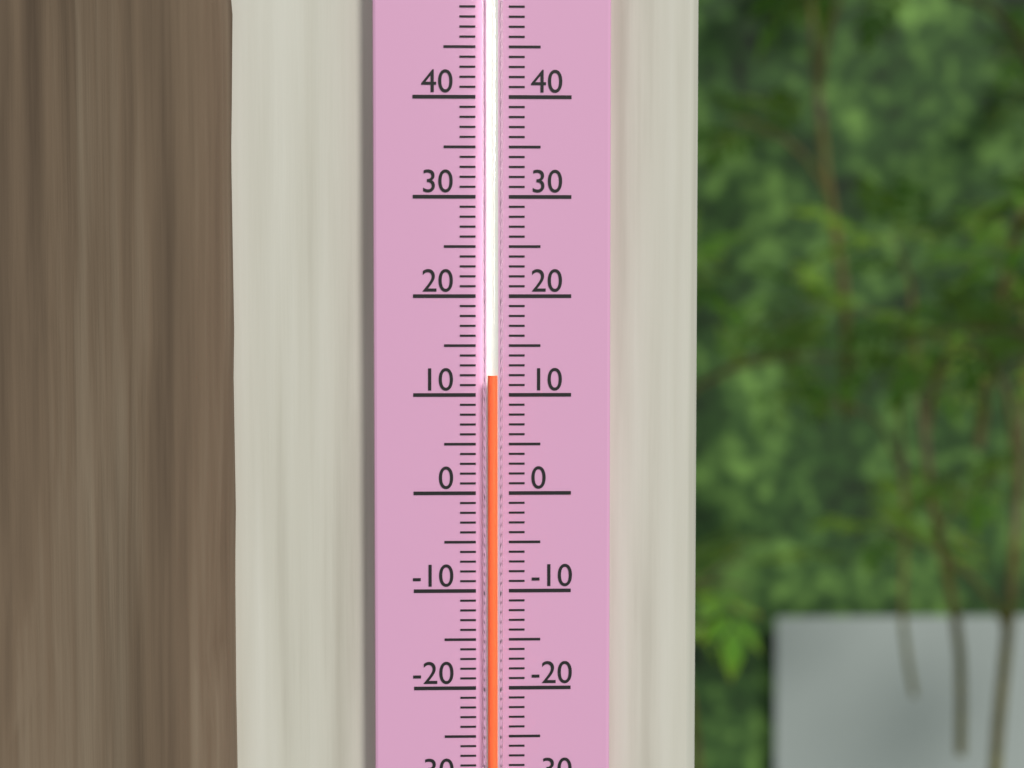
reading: 12 (no unit)
